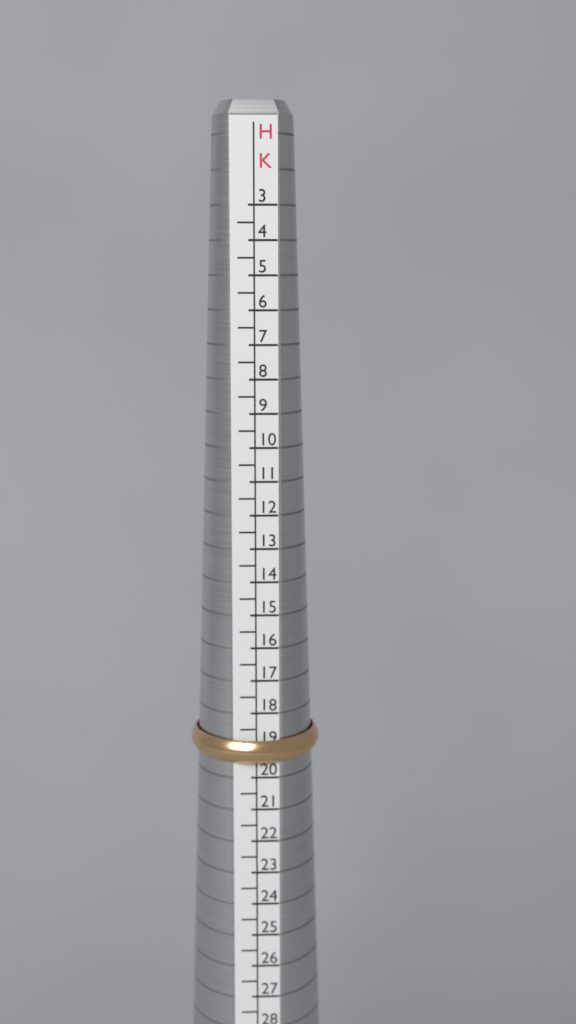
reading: 19.5 HK
